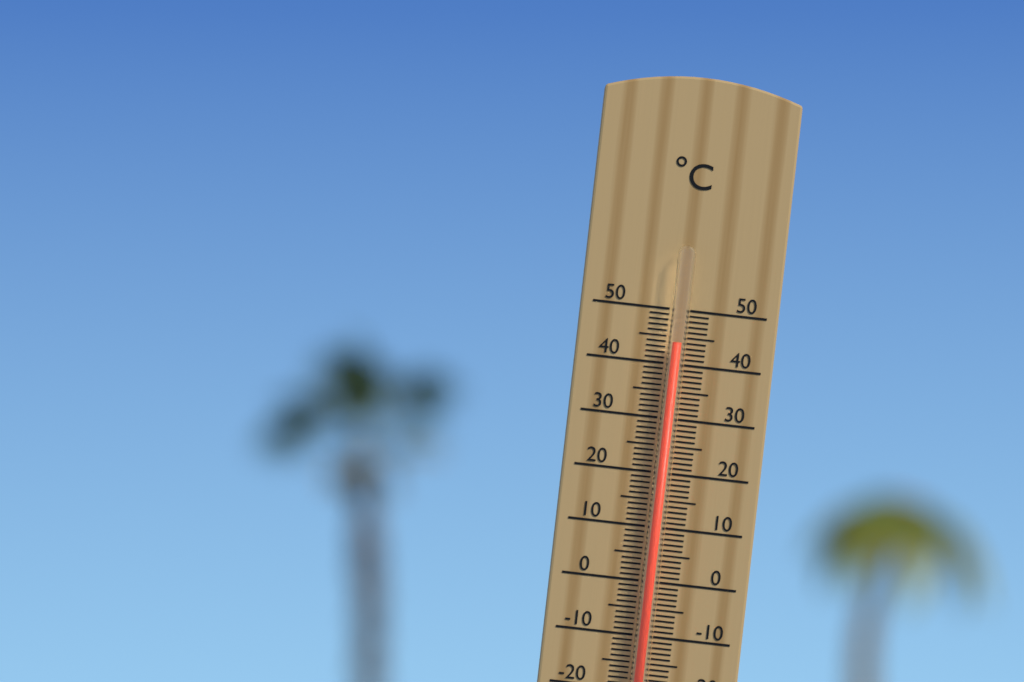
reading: 44 °C
